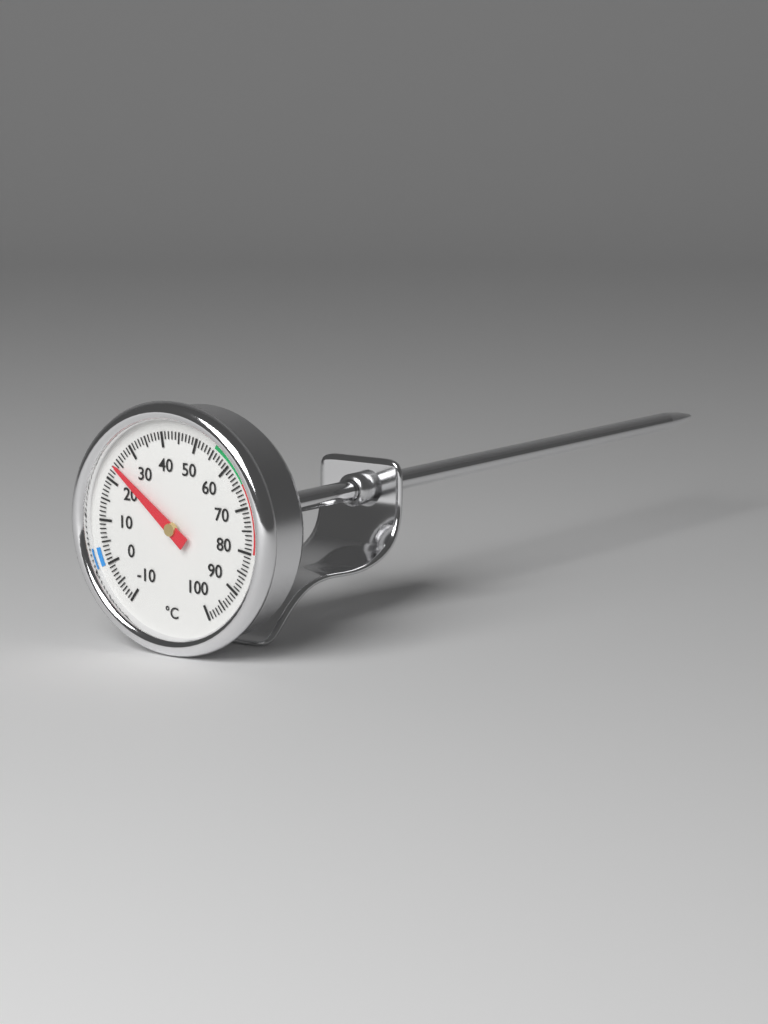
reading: 24 °C
